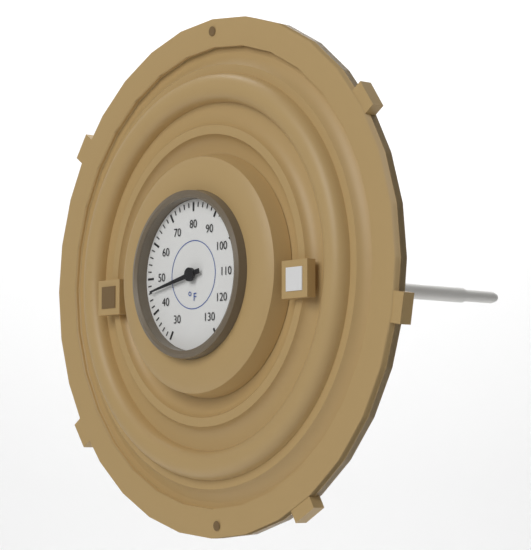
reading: 46 °F
